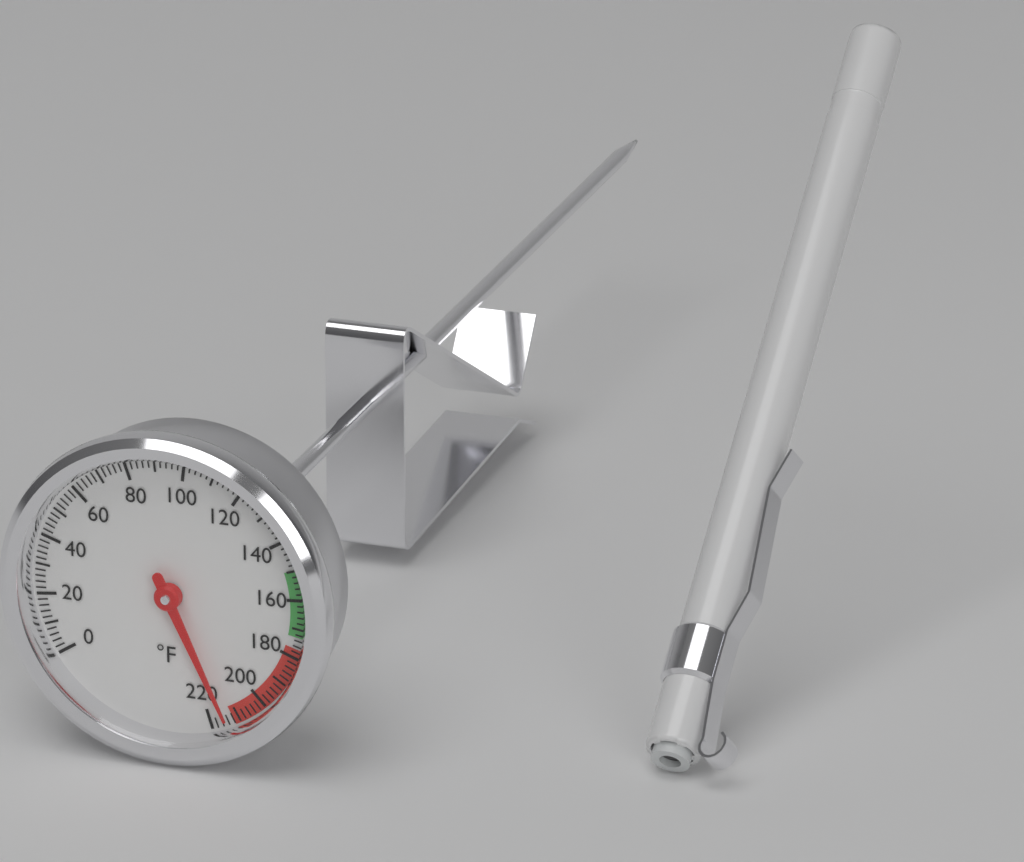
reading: 214 °F
